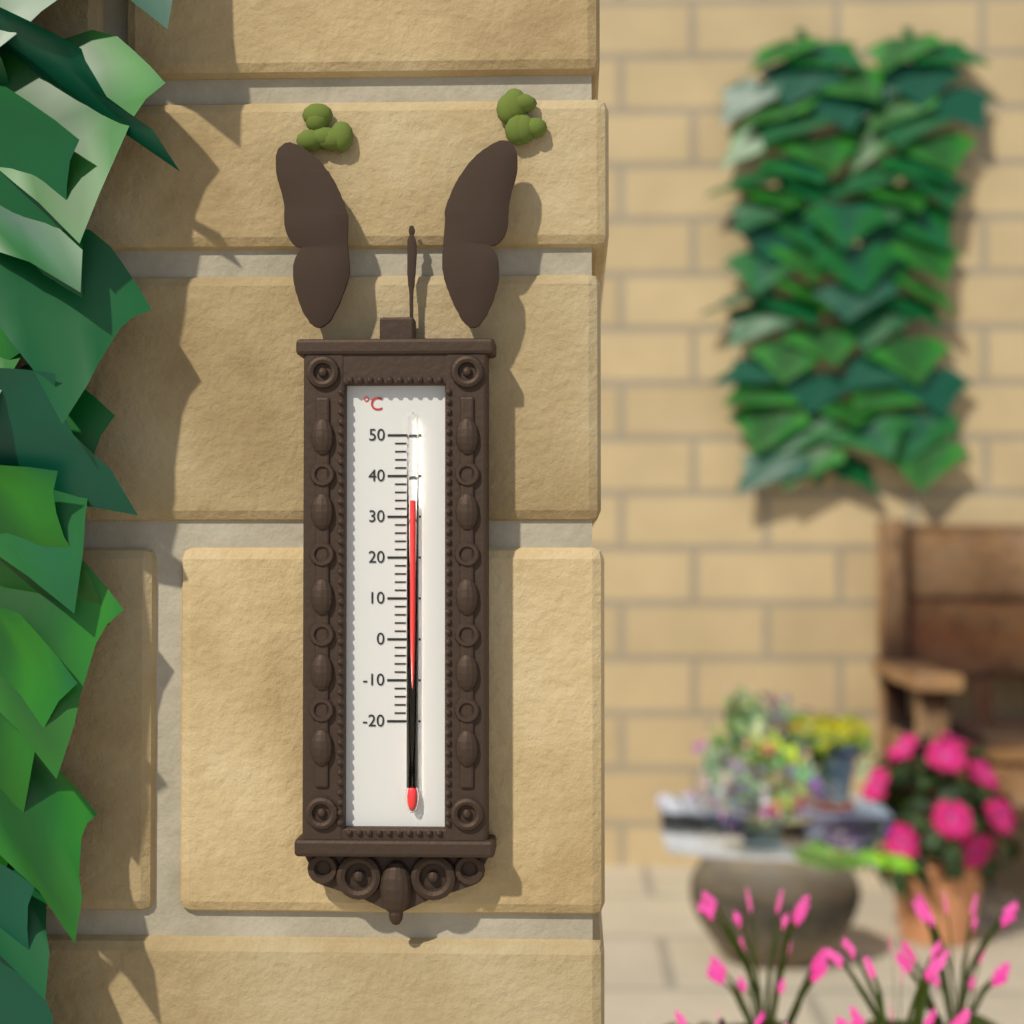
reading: 34 °C
